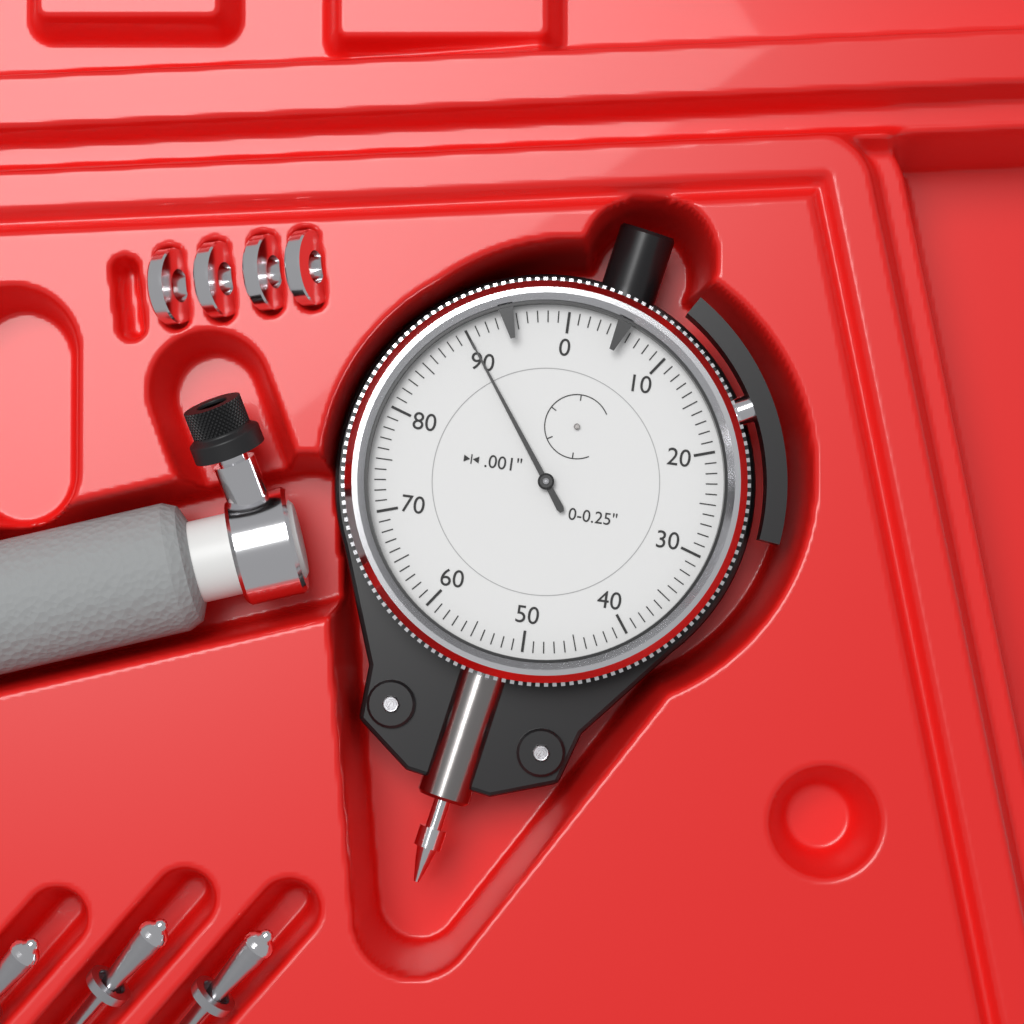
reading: 0.090 in
